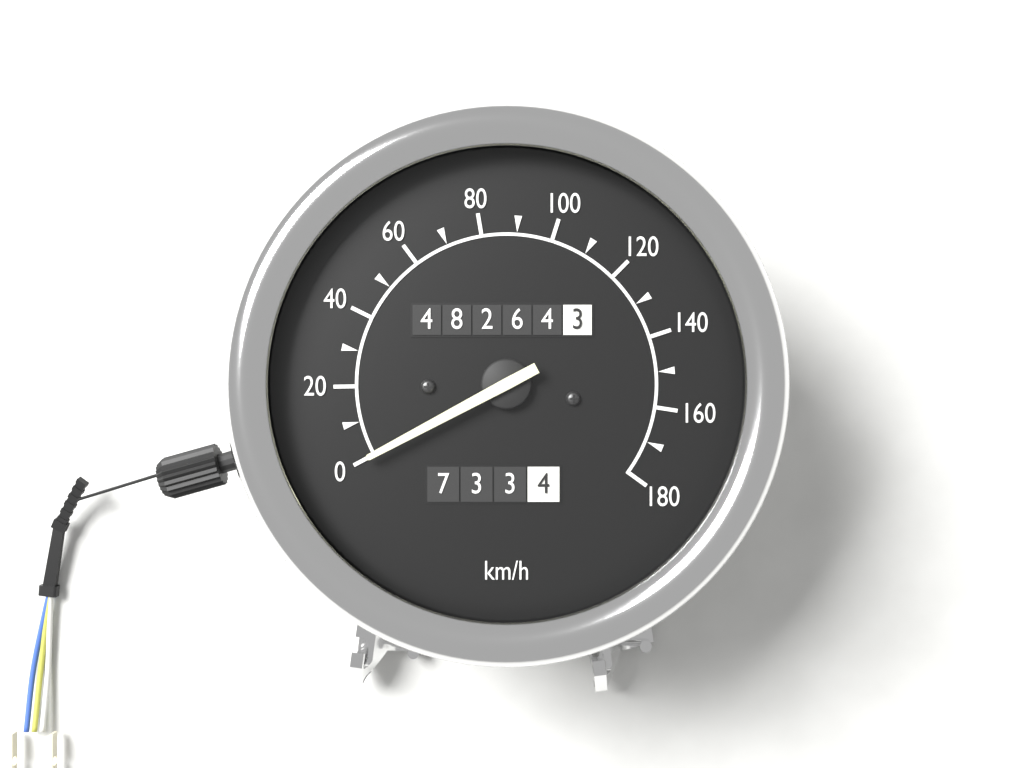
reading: 0 km/h
